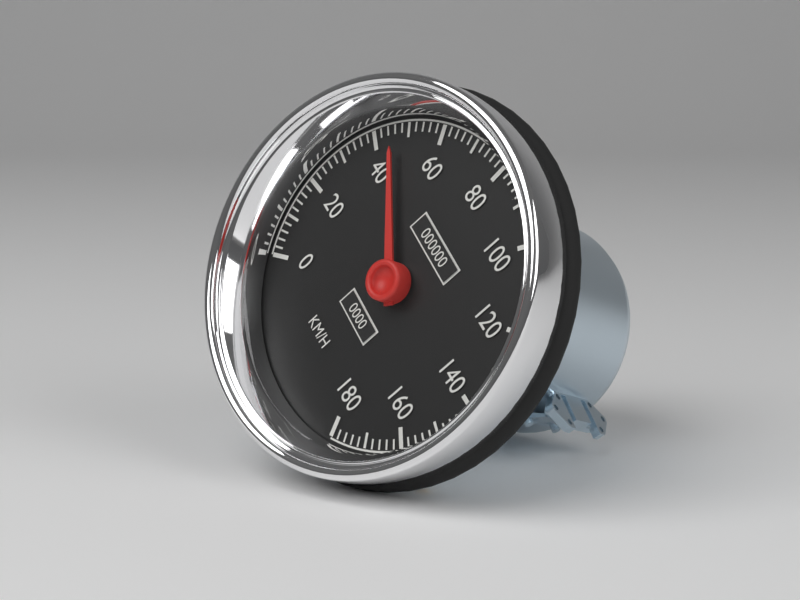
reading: 46 km/h
